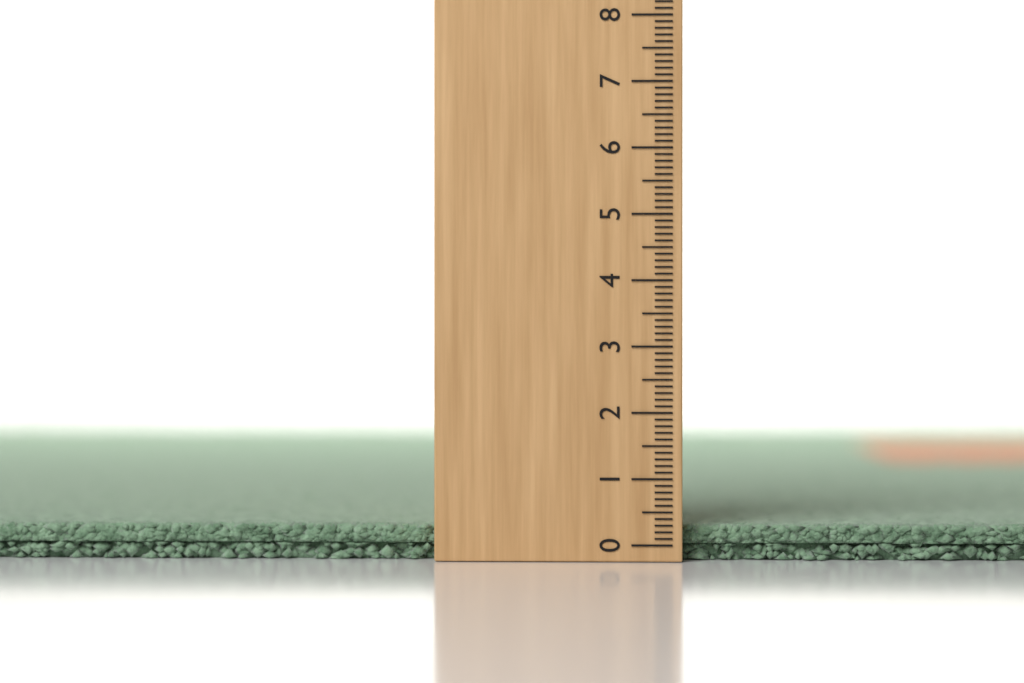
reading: 0.3 (no unit)
